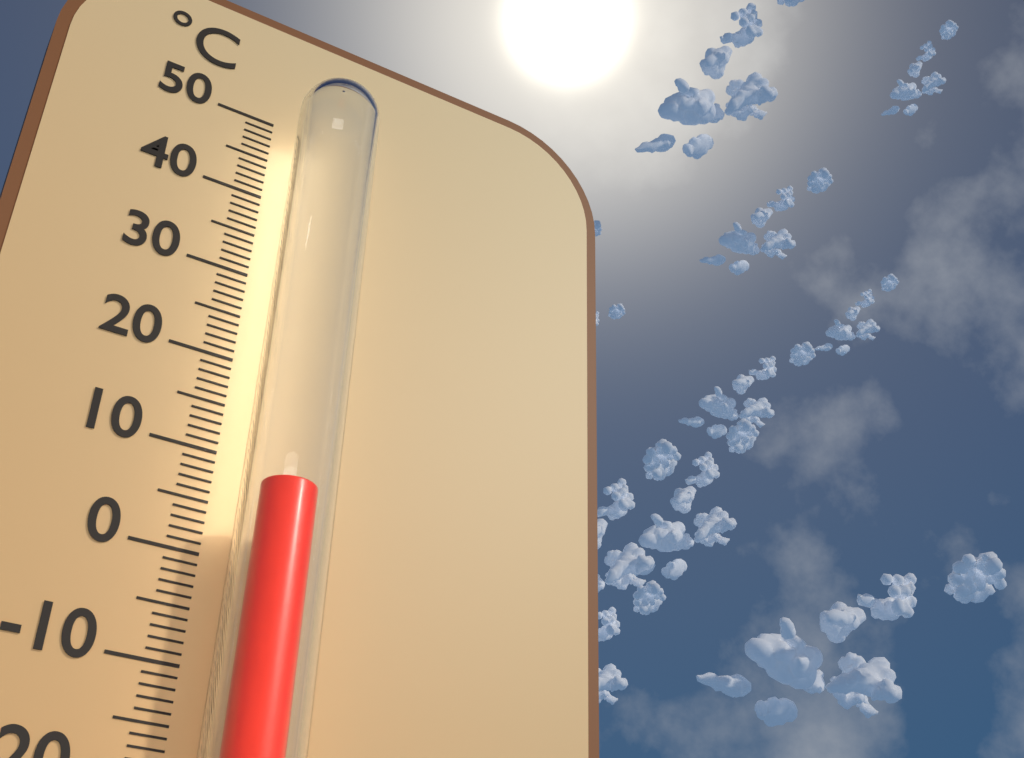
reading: 5 °C
